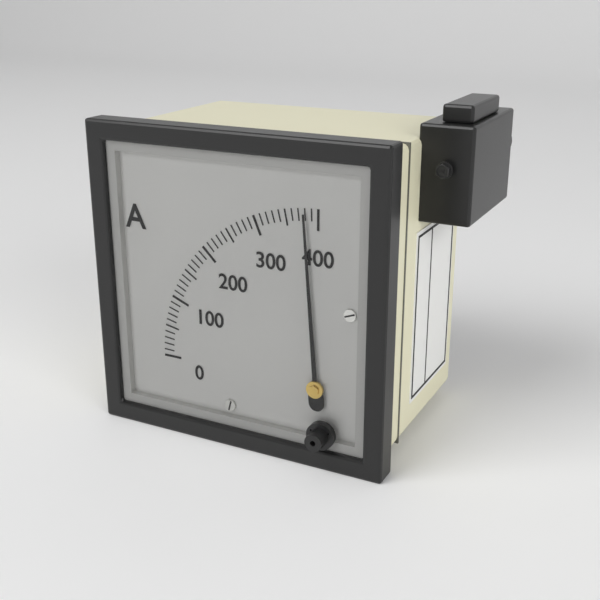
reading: 380 A
